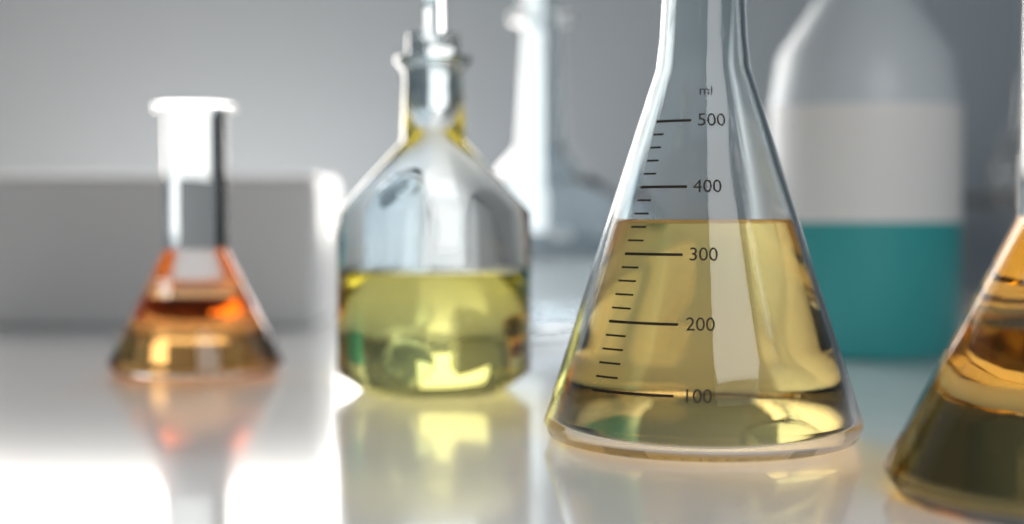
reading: 350 ml
